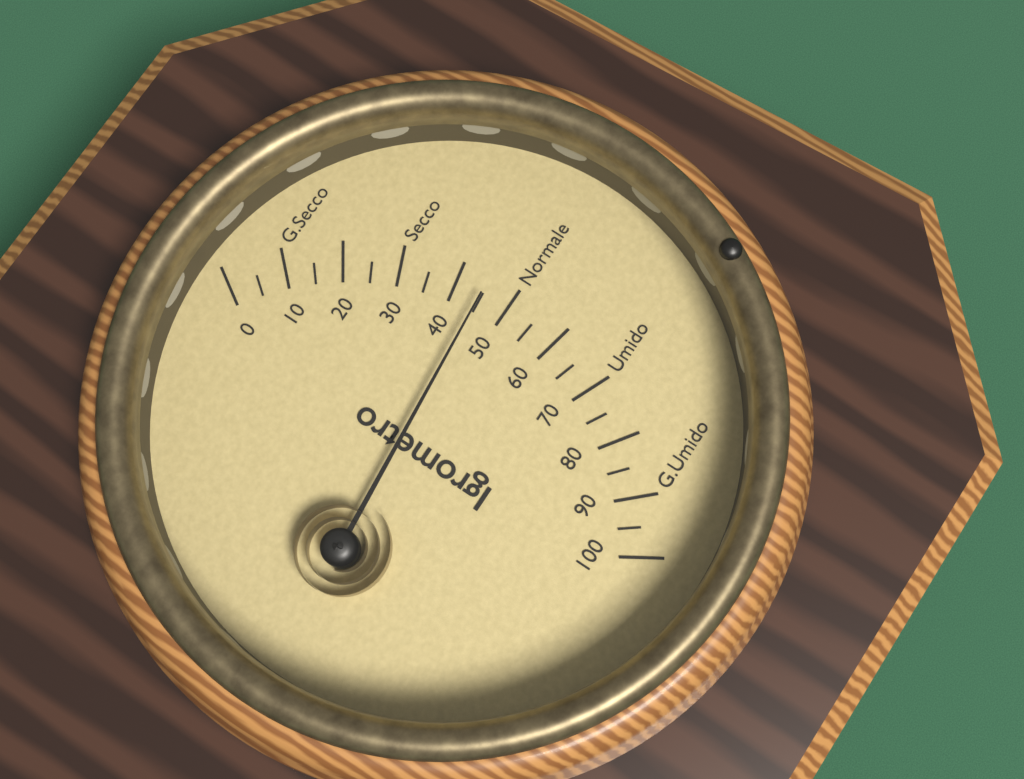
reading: 45 (no unit)
